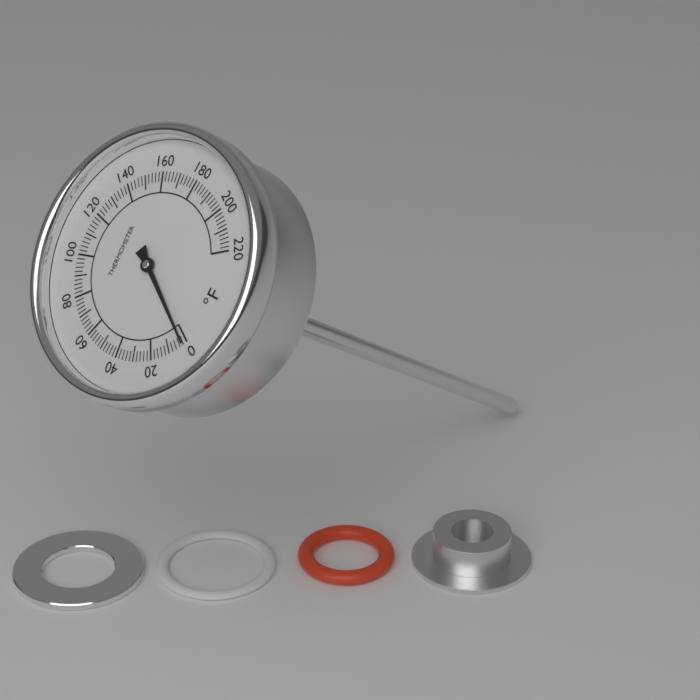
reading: 2 °F
